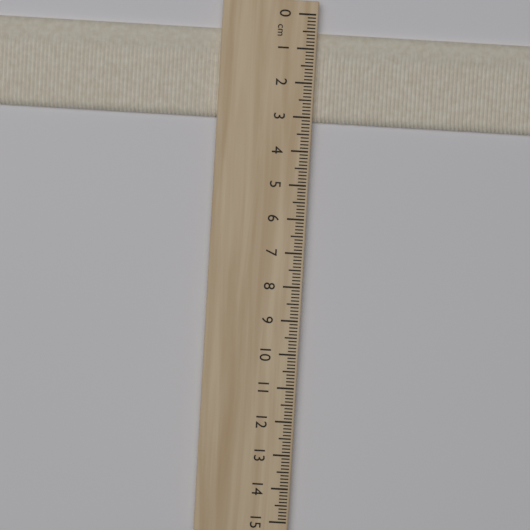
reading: 3.1 cm
